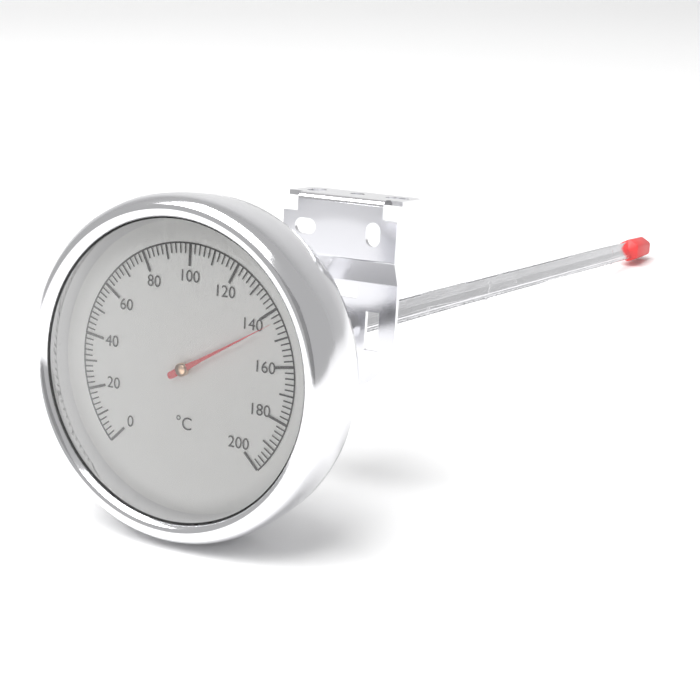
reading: 144 °C
